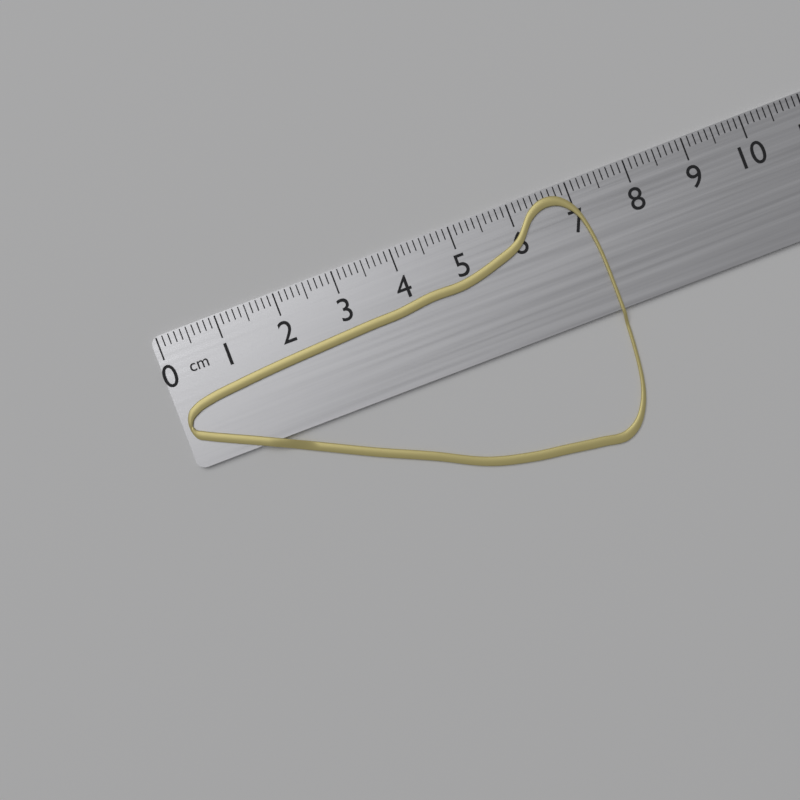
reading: 7.2 cm
